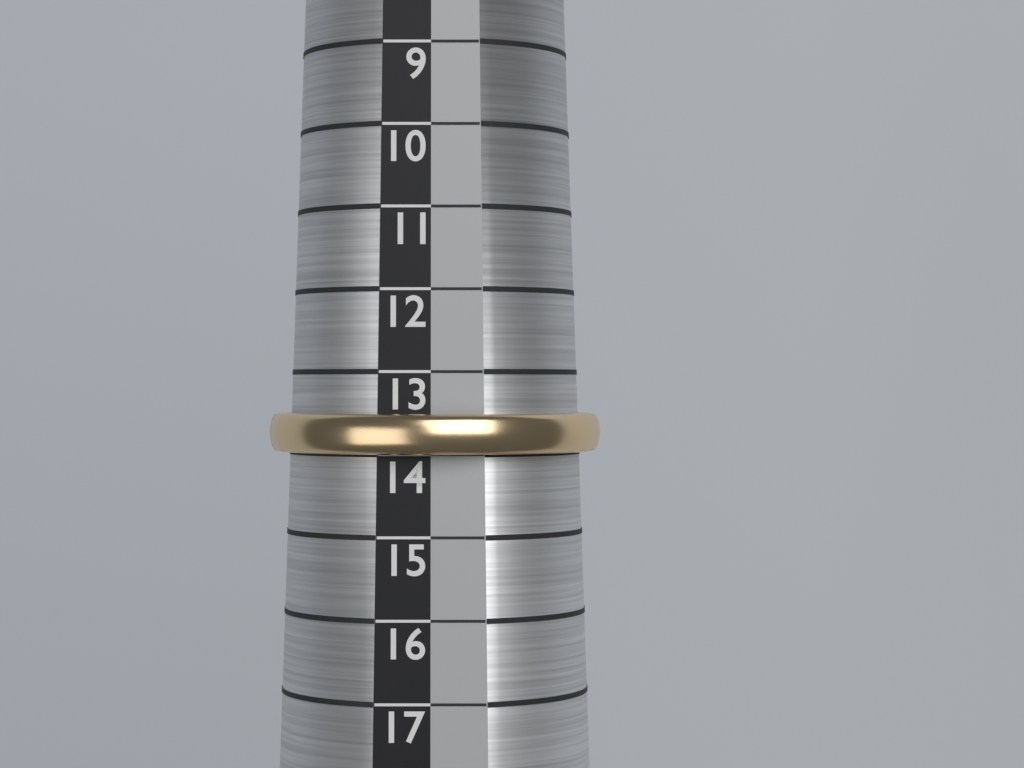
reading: 14 (no unit)
